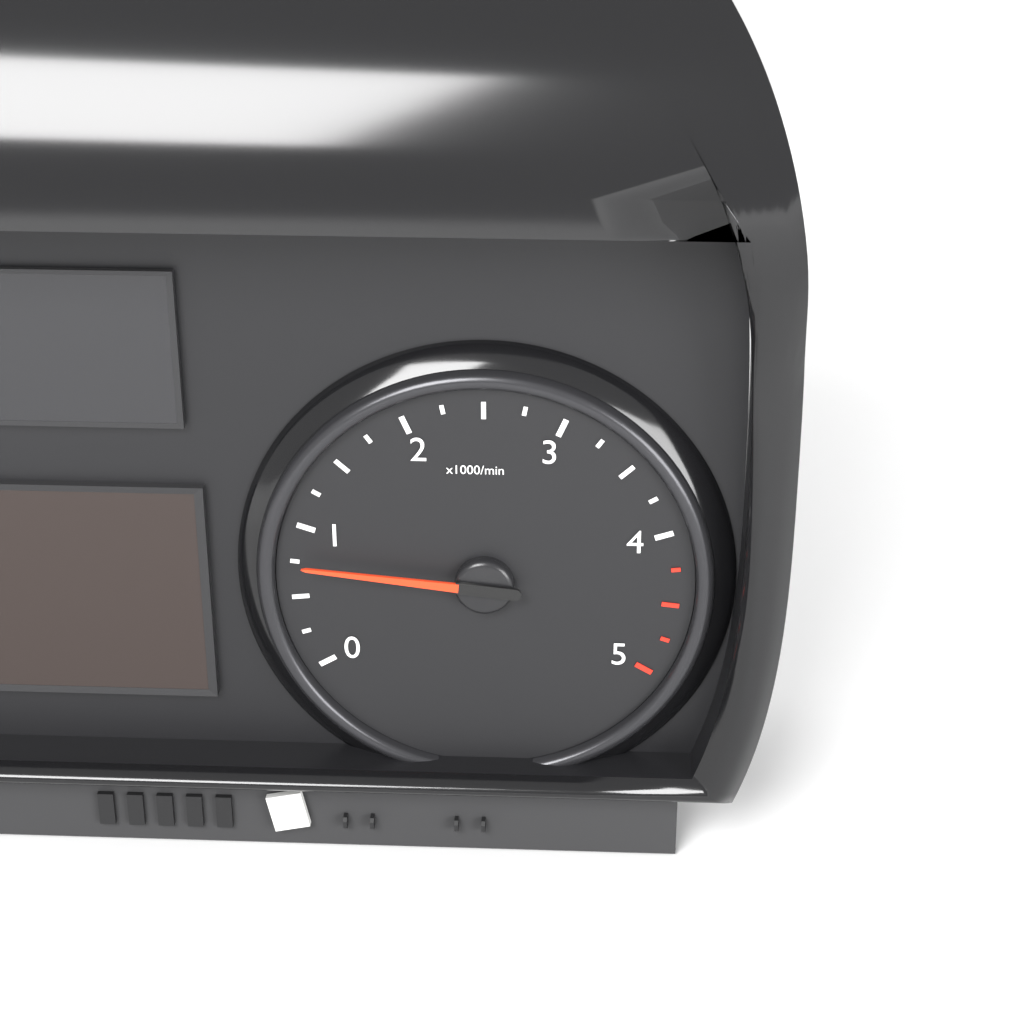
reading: 0.75 x1000/min
